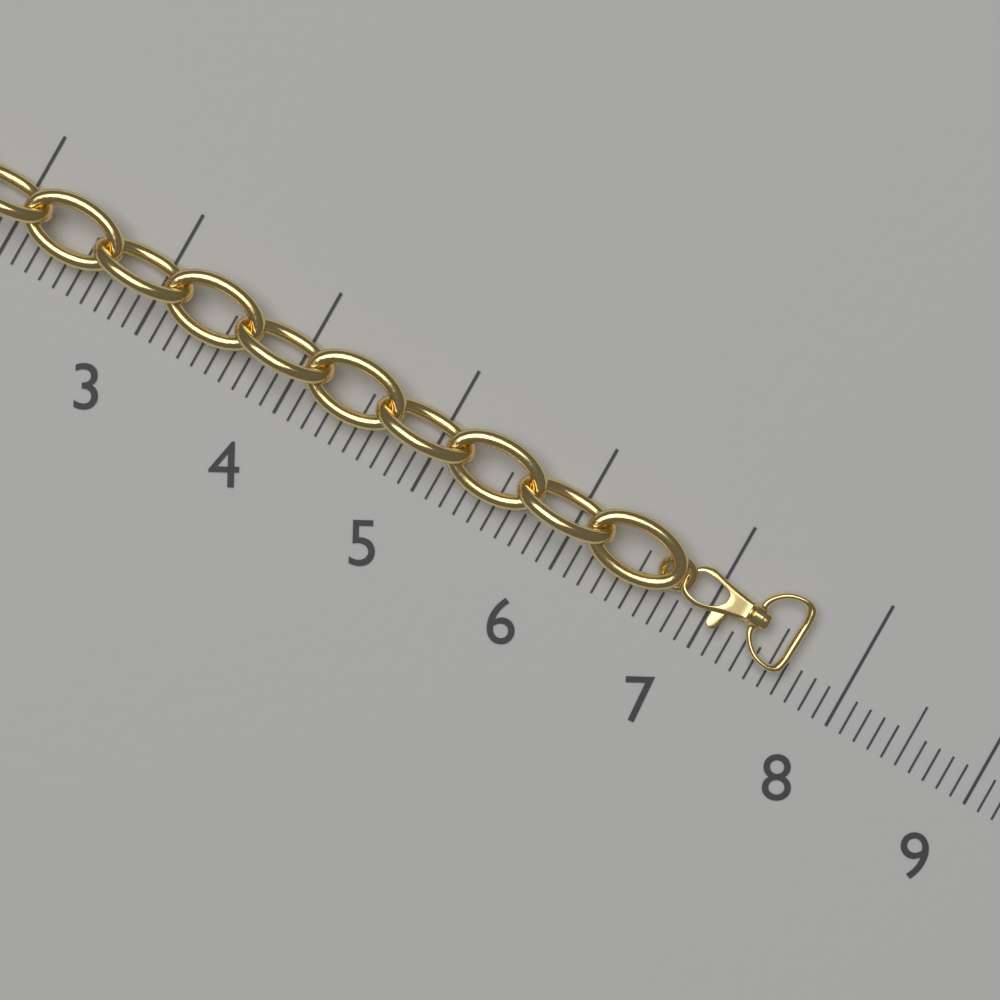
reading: 7.6 (no unit)
